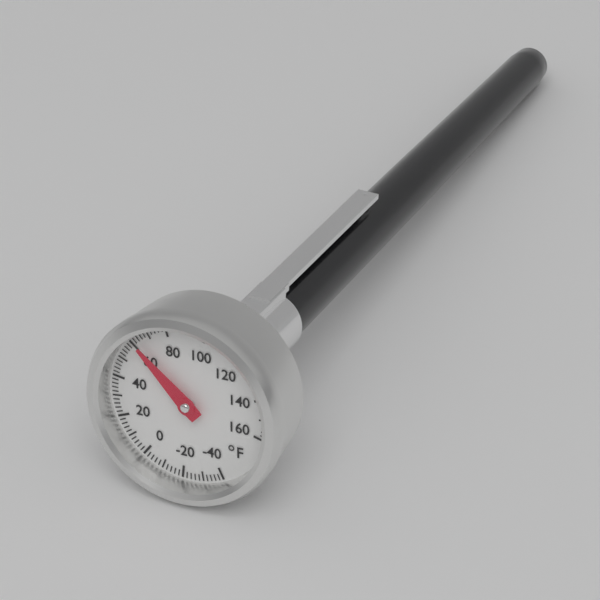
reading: 62 °F
